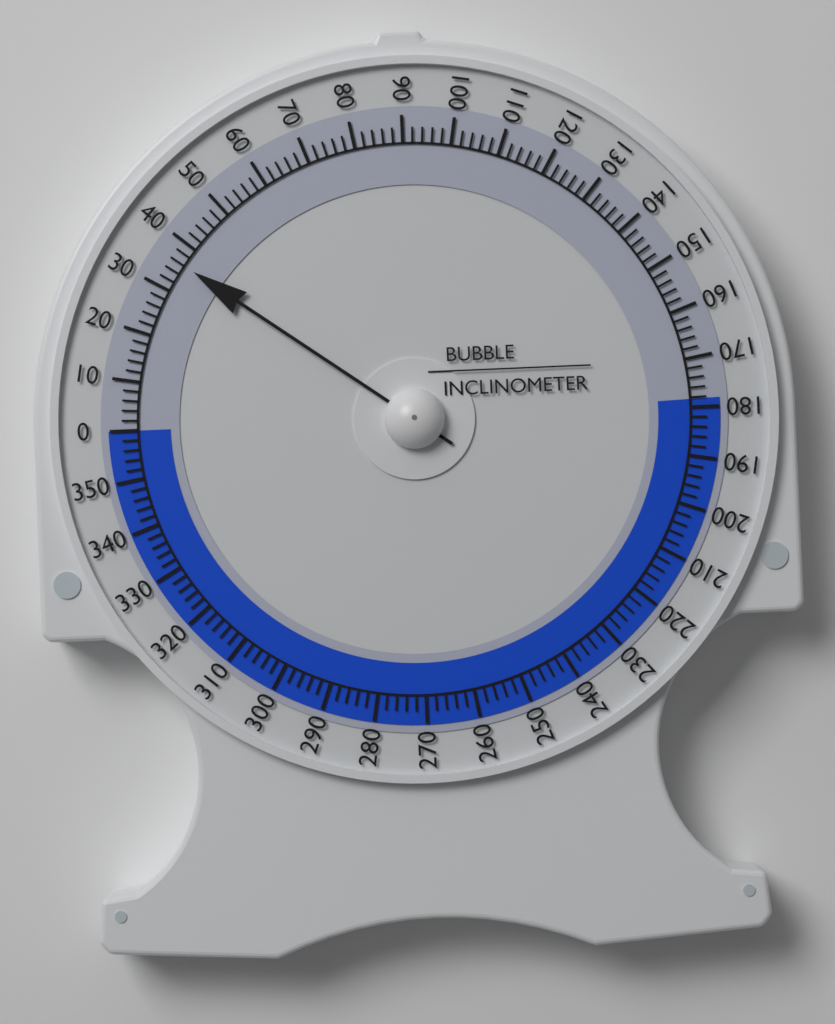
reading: 36 (no unit)
